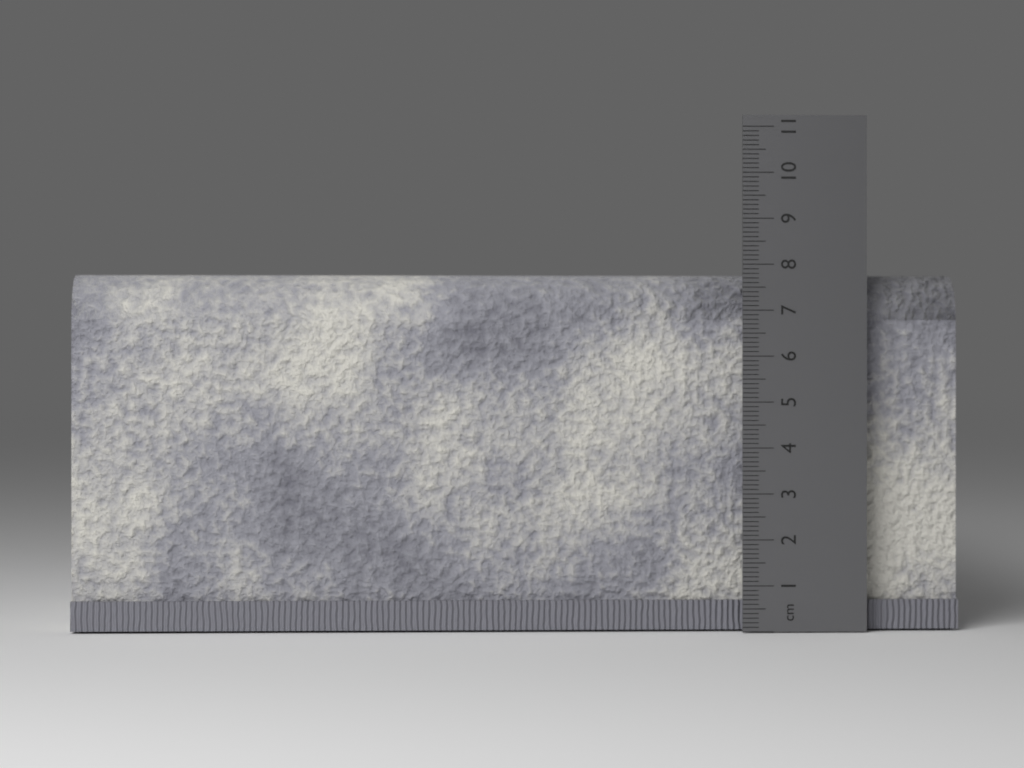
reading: 7.8 cm
